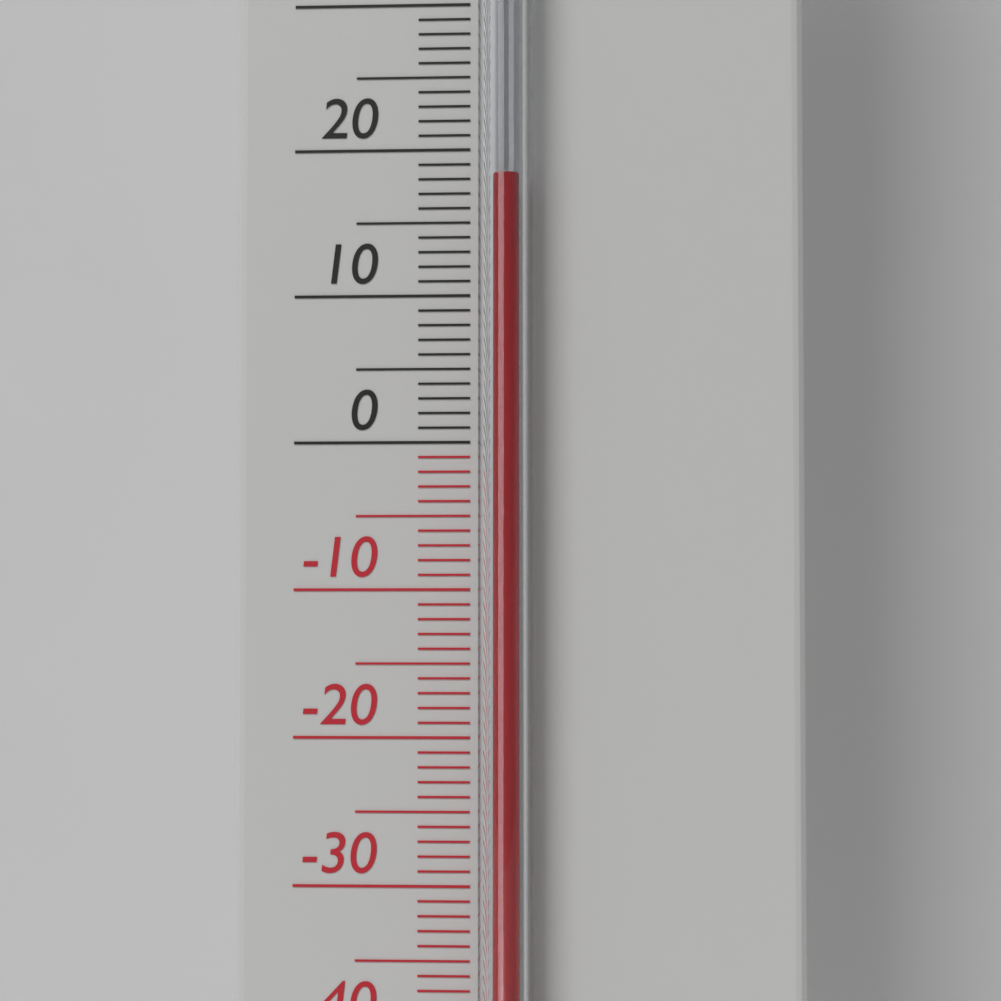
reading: 18 °C
